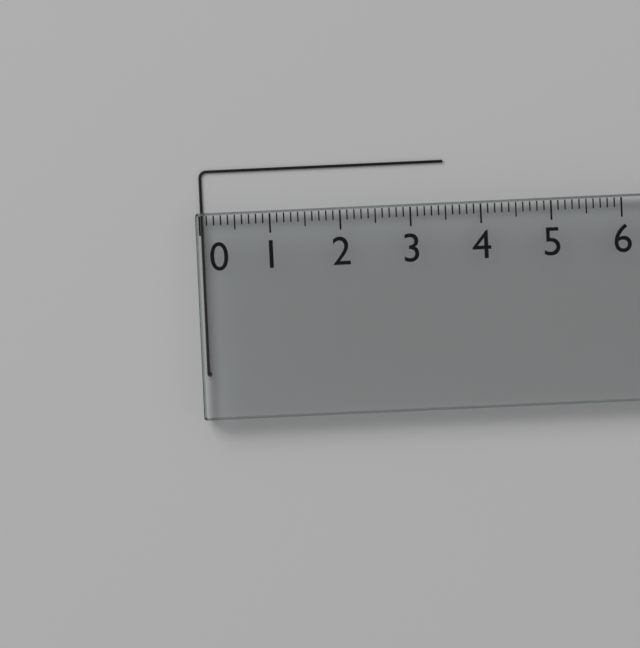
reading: 3.5 (no unit)
